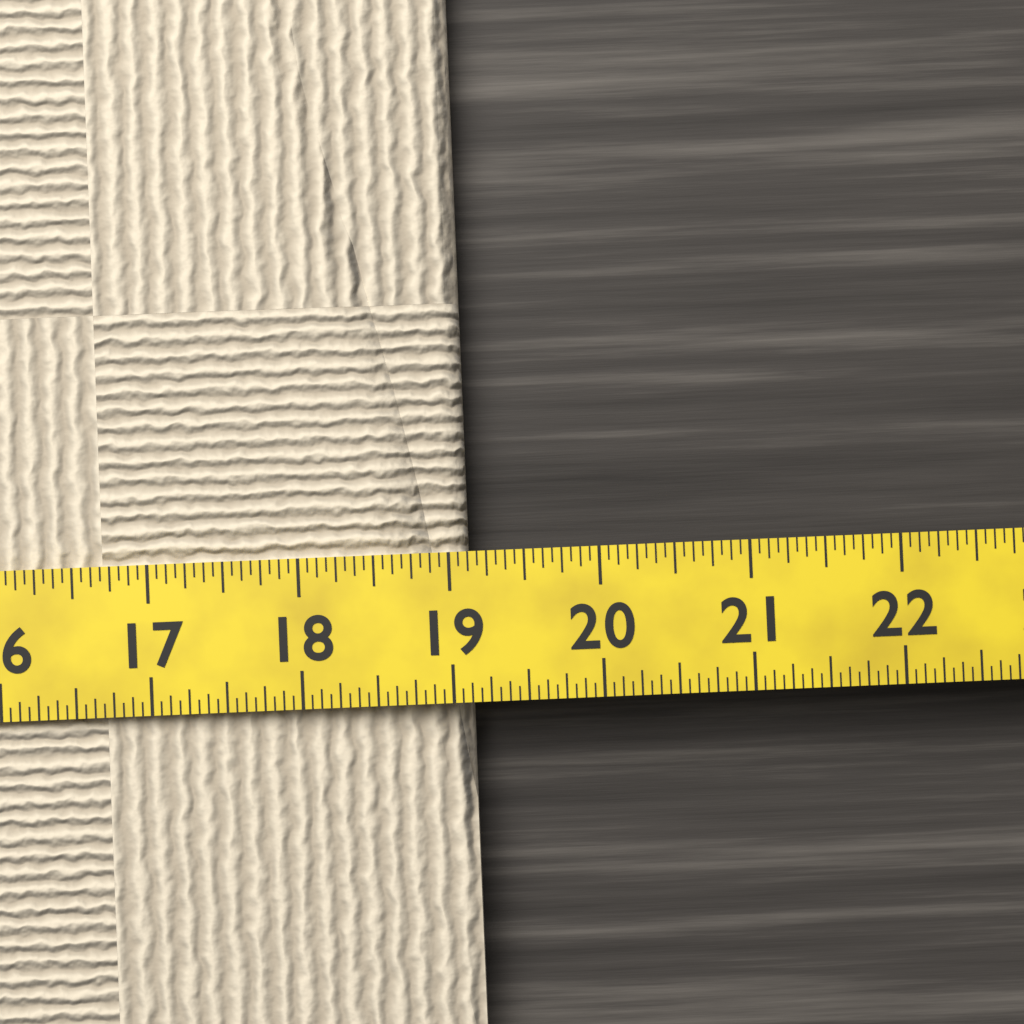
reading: 19.1250 (no unit)
